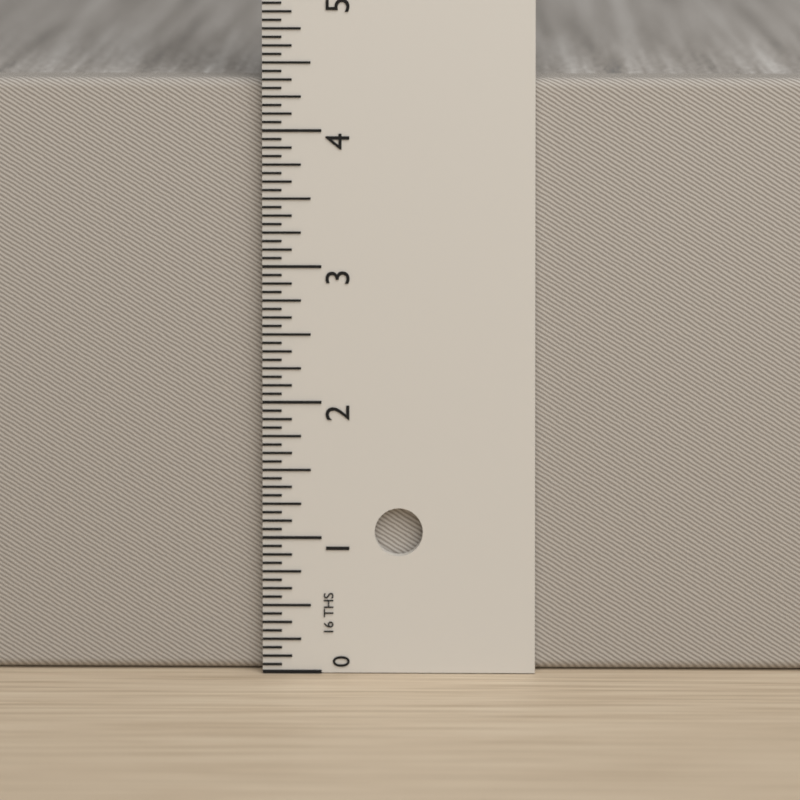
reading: 4.3750 in
